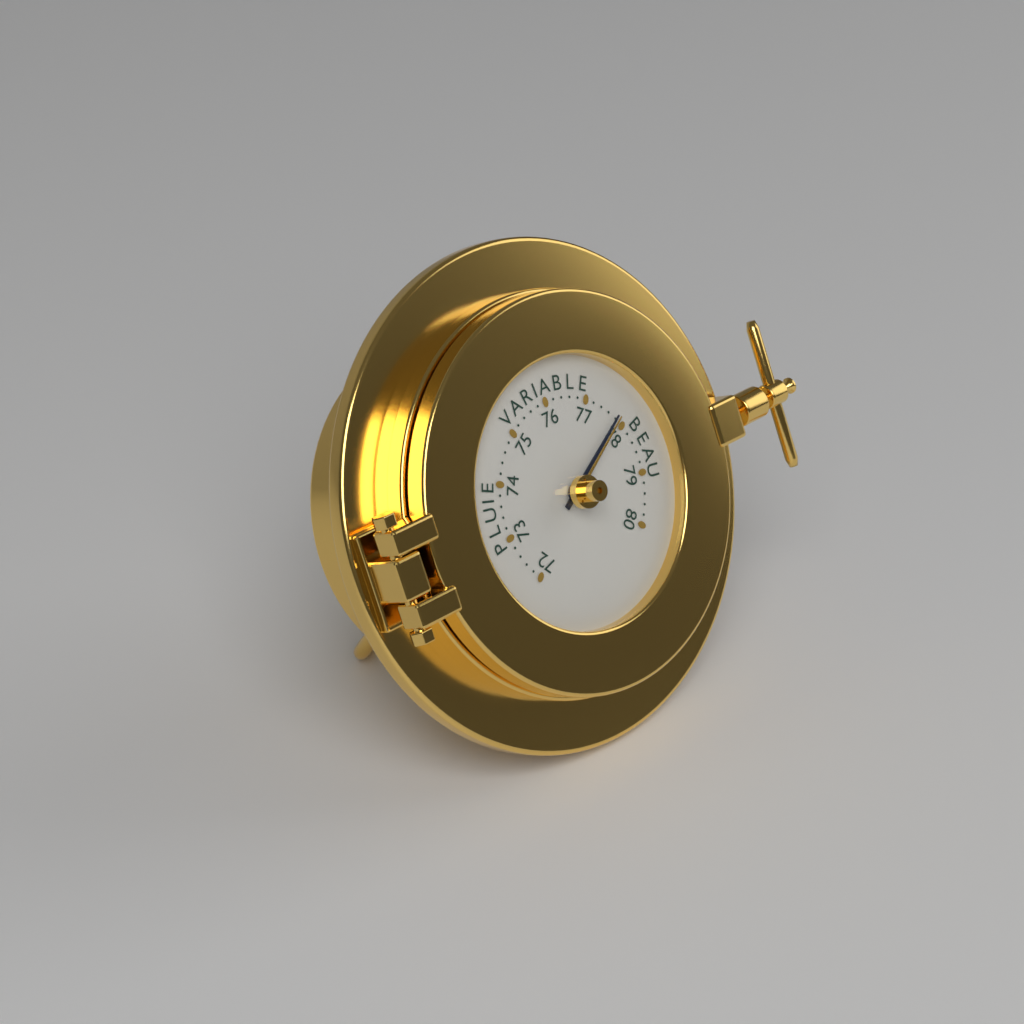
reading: 77.8 (no unit)
